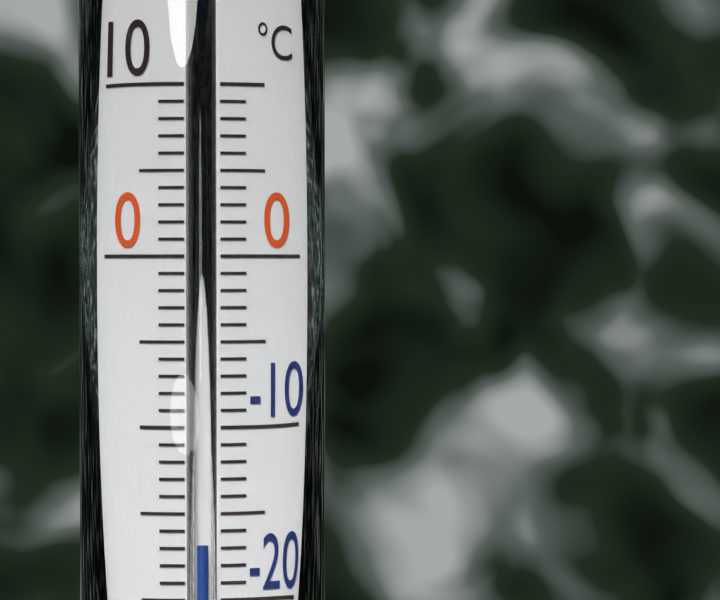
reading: -17 °C
